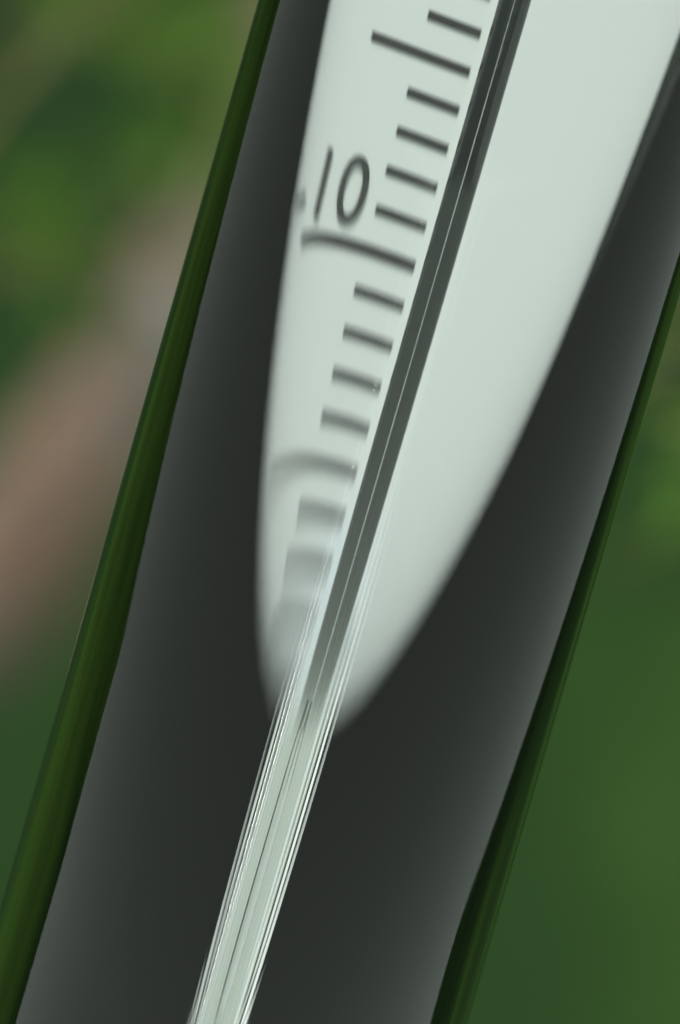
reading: -16 °C
